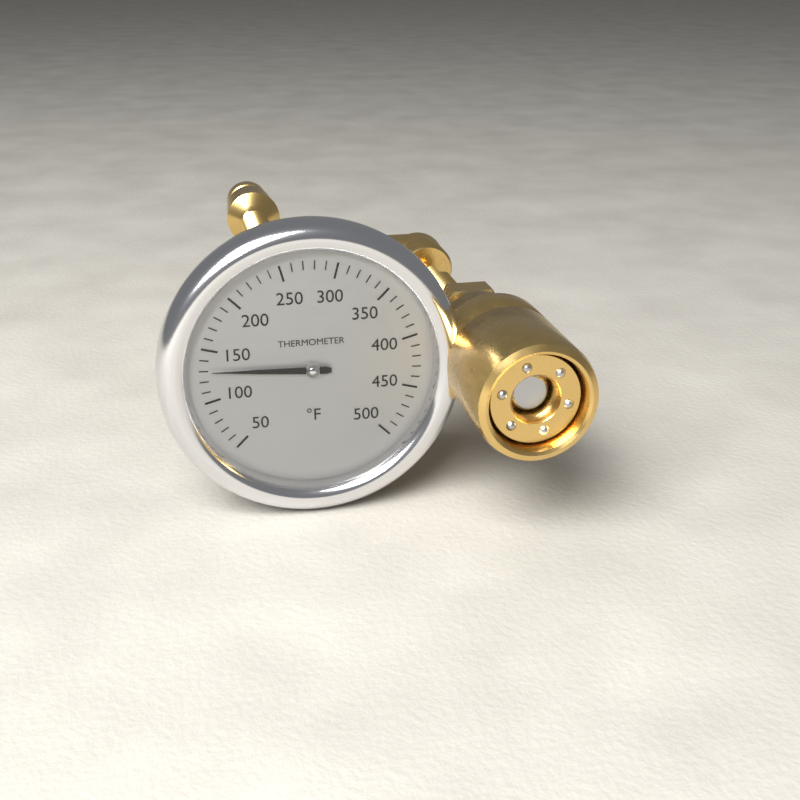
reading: 130 °F
